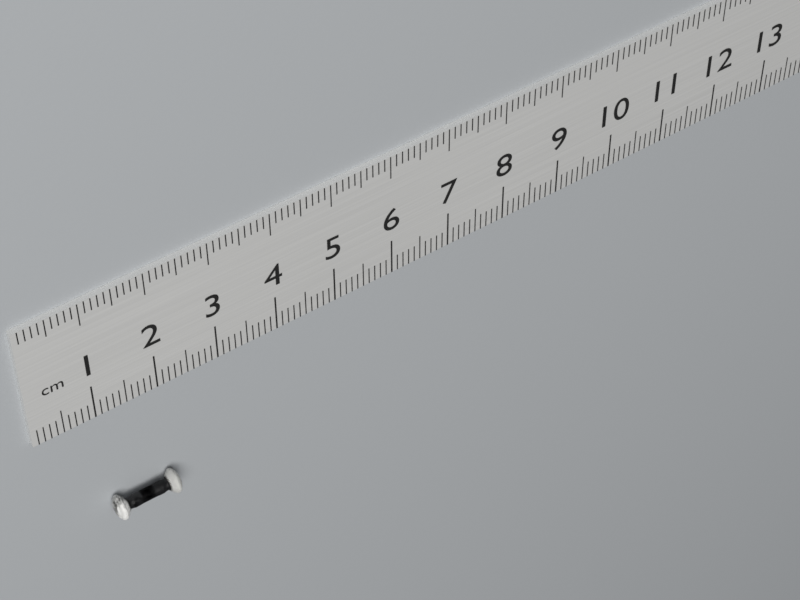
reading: 2.1 cm
